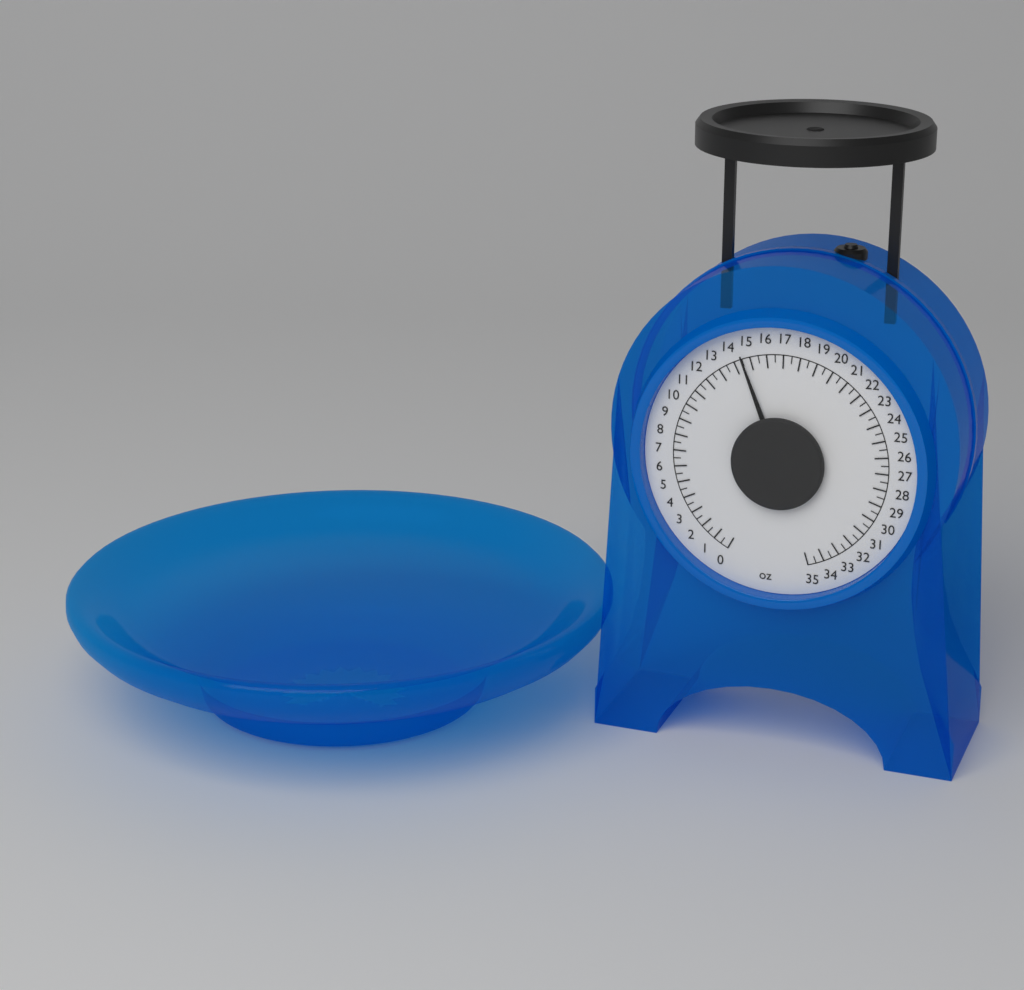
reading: 14.5 oz
